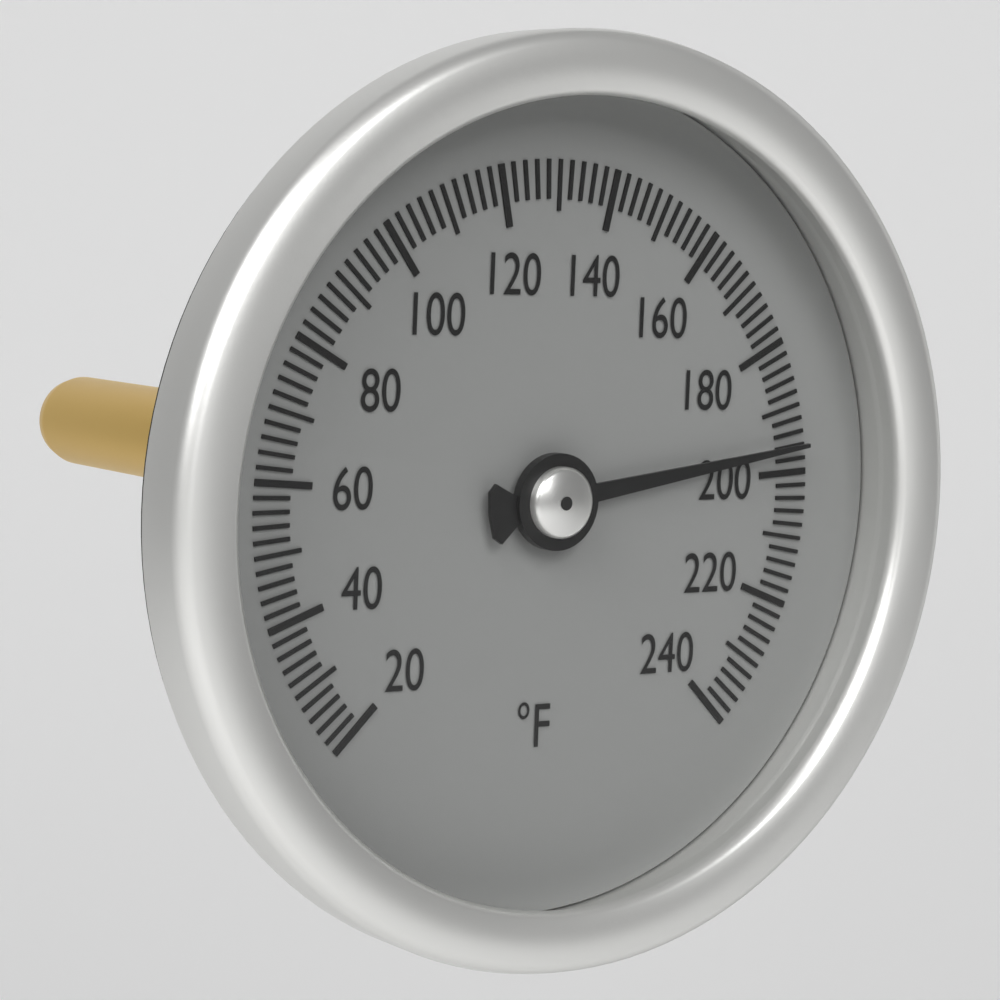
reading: 196 °F
